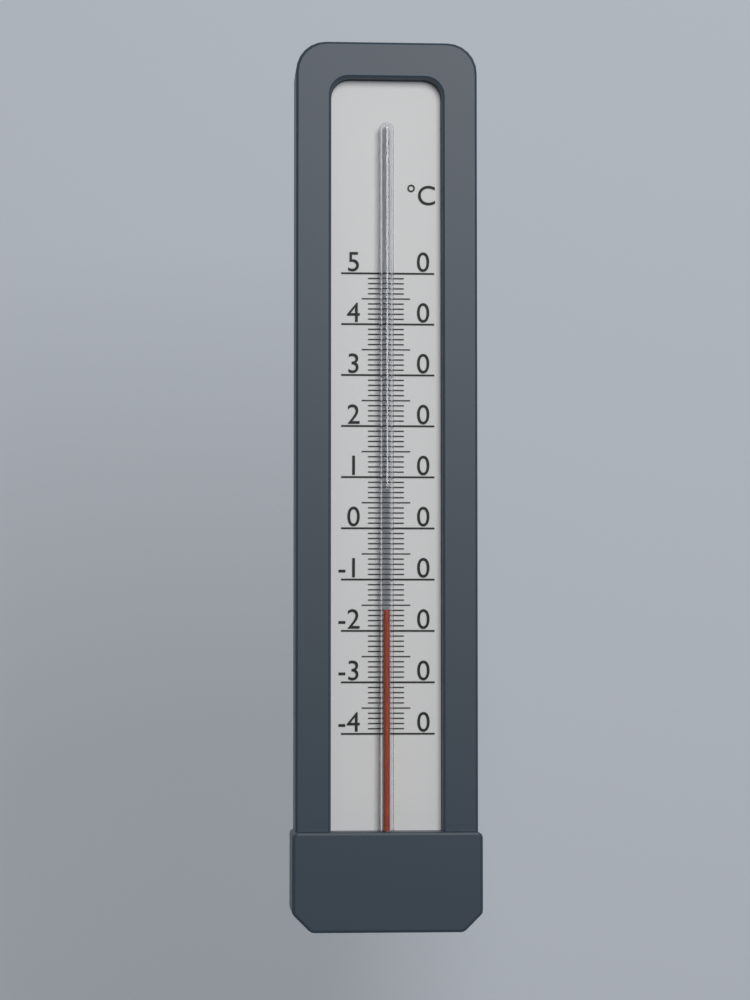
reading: -16 °C
